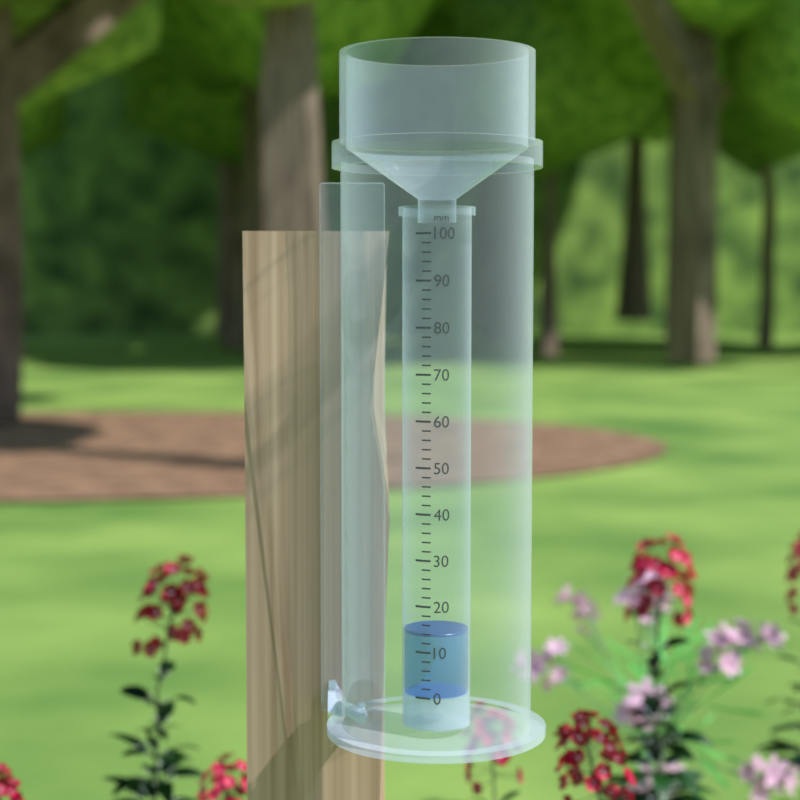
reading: 14 mm
